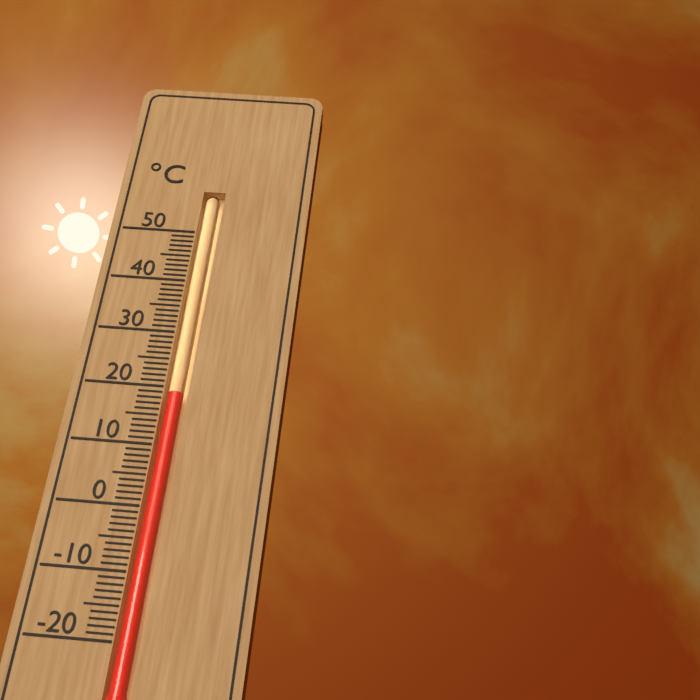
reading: 19 °C
